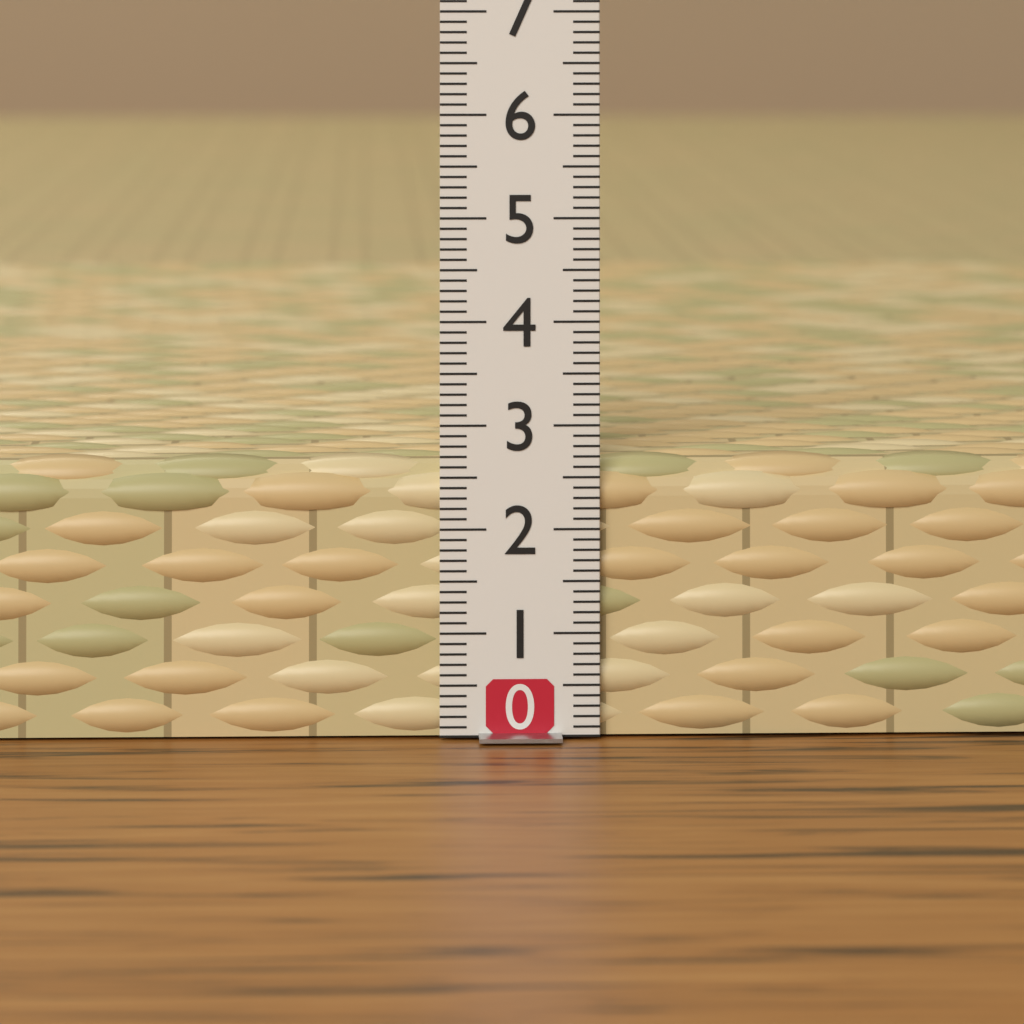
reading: 2.7 (no unit)
